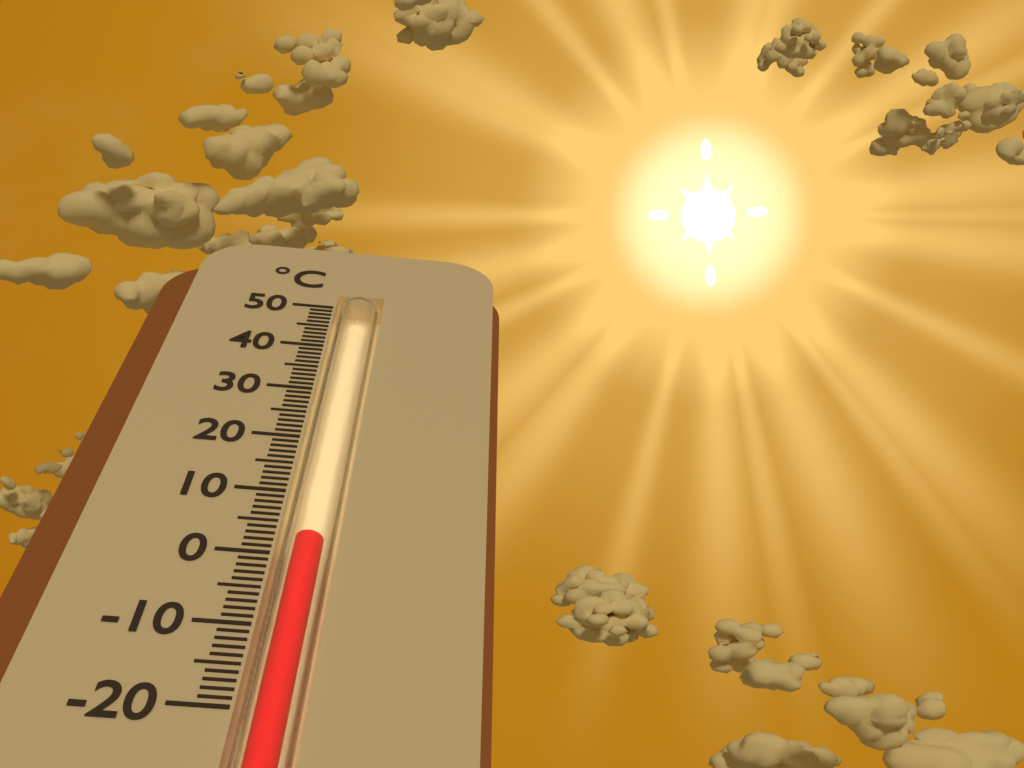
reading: 3 °C
